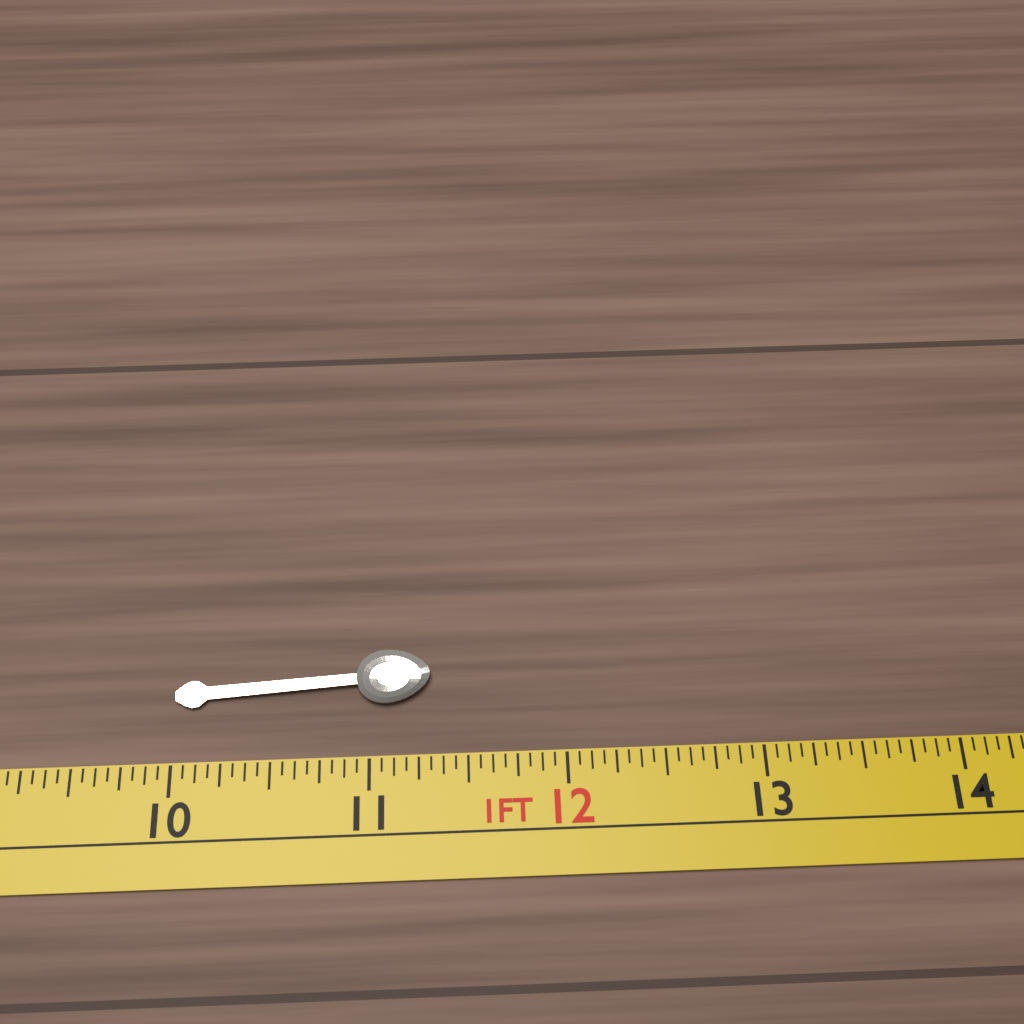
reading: 11.3125 in
